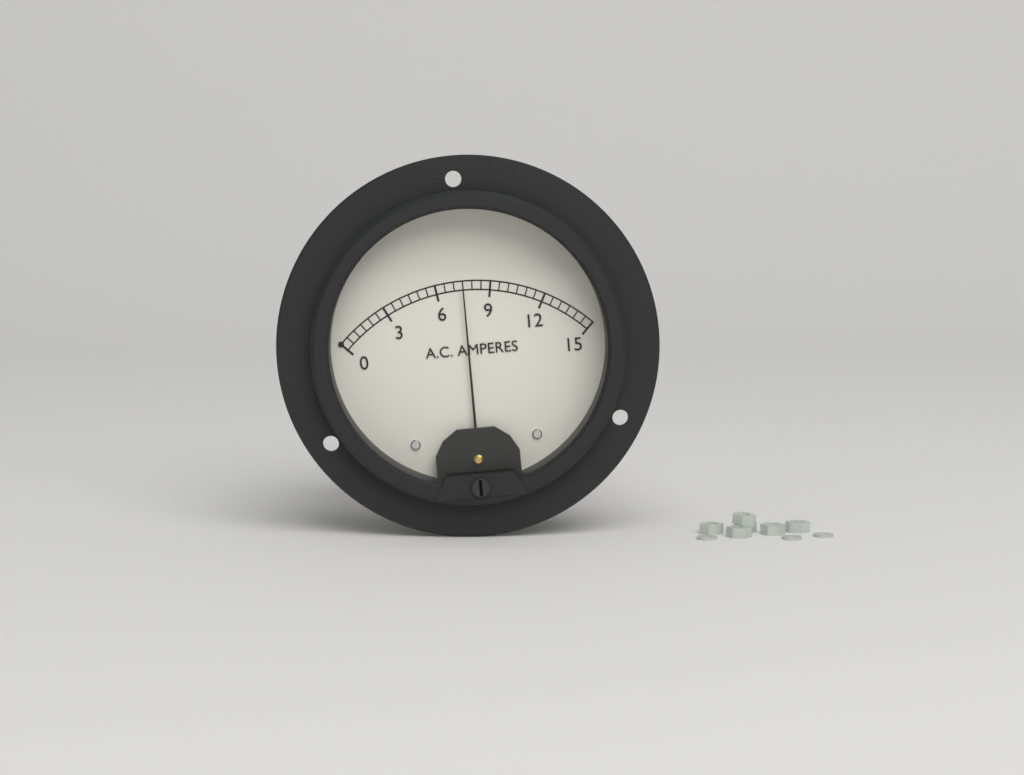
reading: 7.5 A
